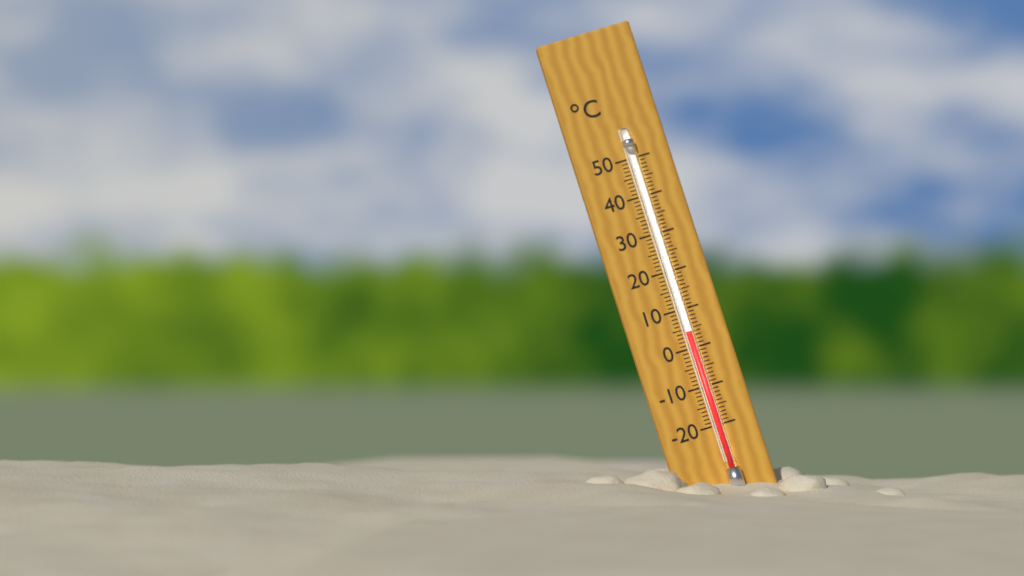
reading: 4 °C
